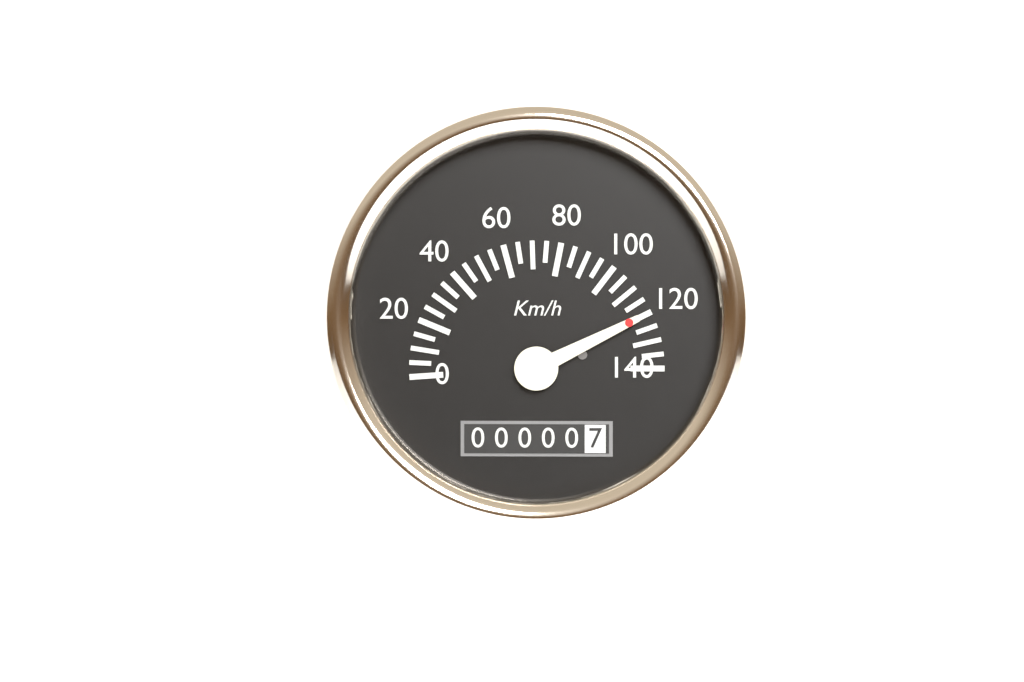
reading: 120 km/h
